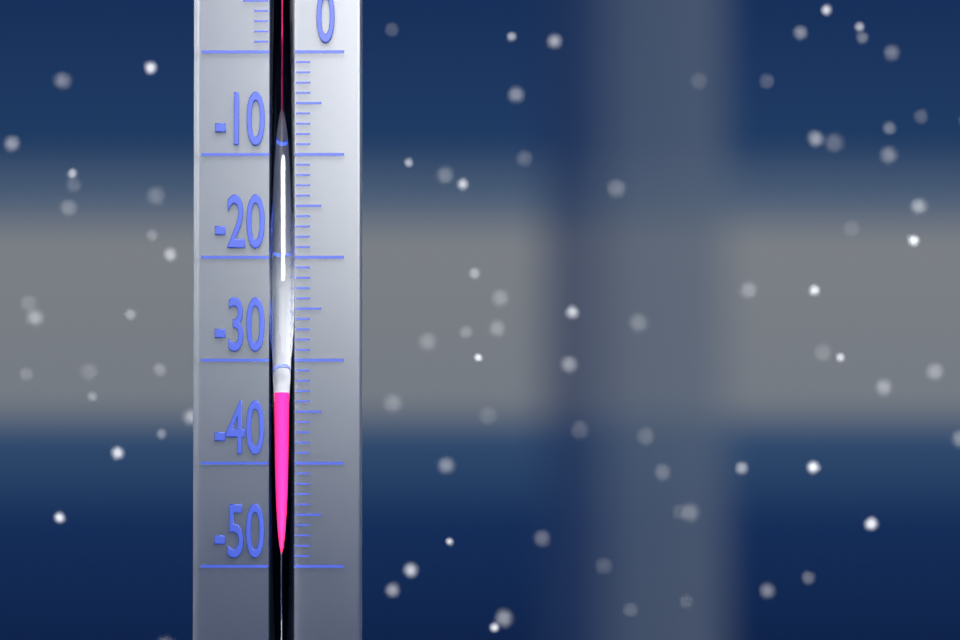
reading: -33 °C
